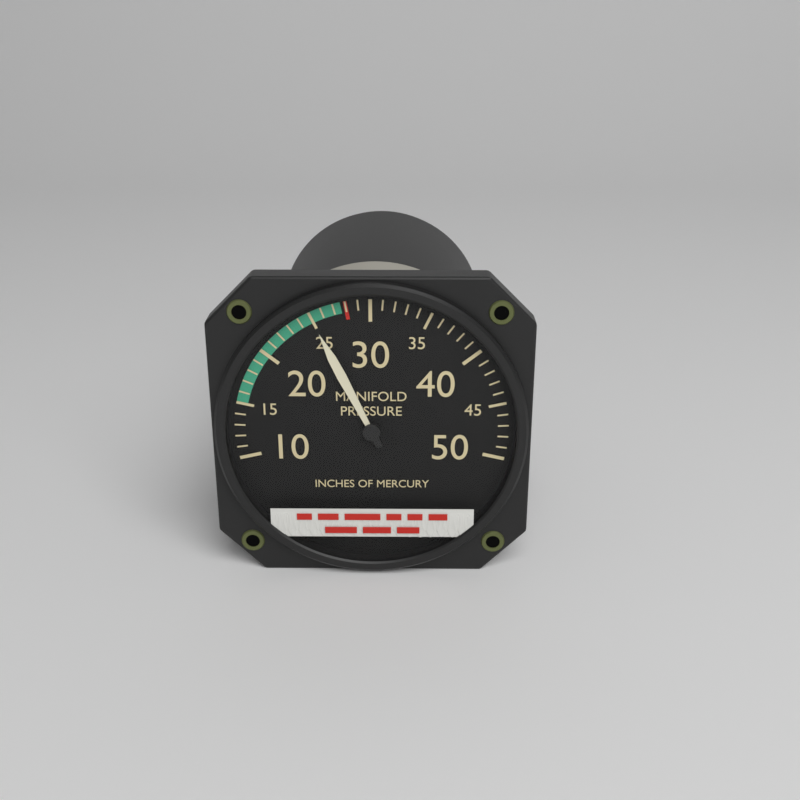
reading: 25 inHg
